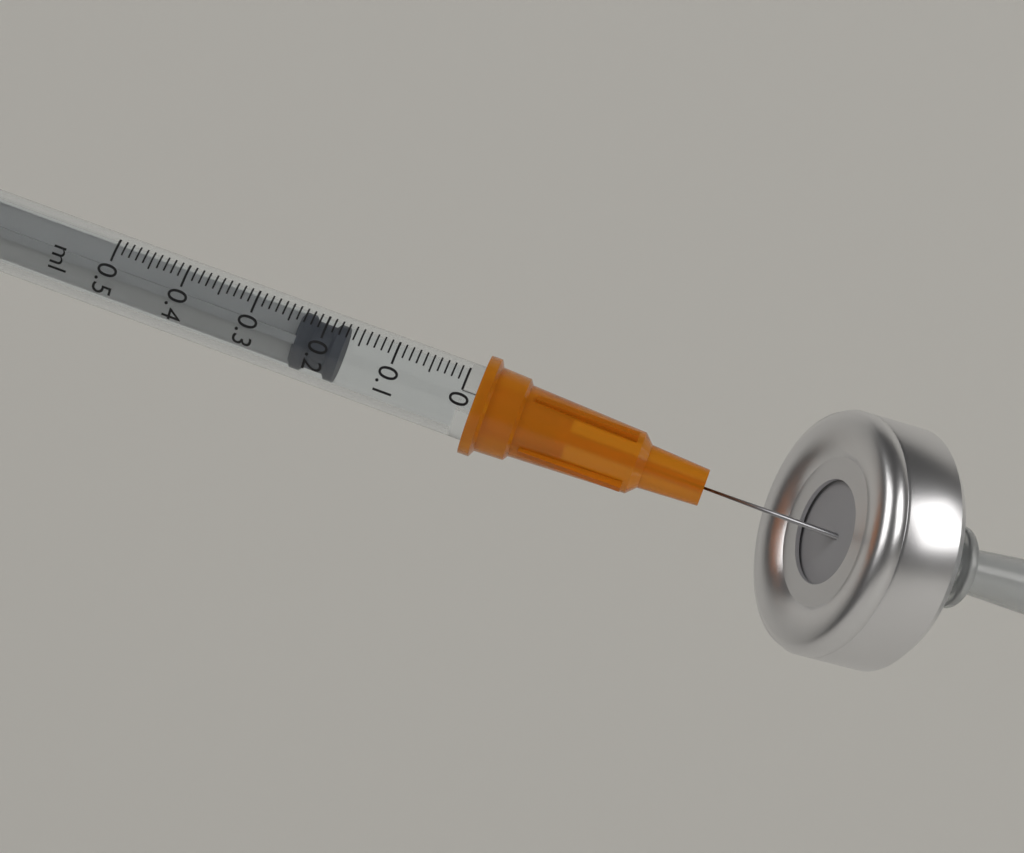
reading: 0.17 ml
